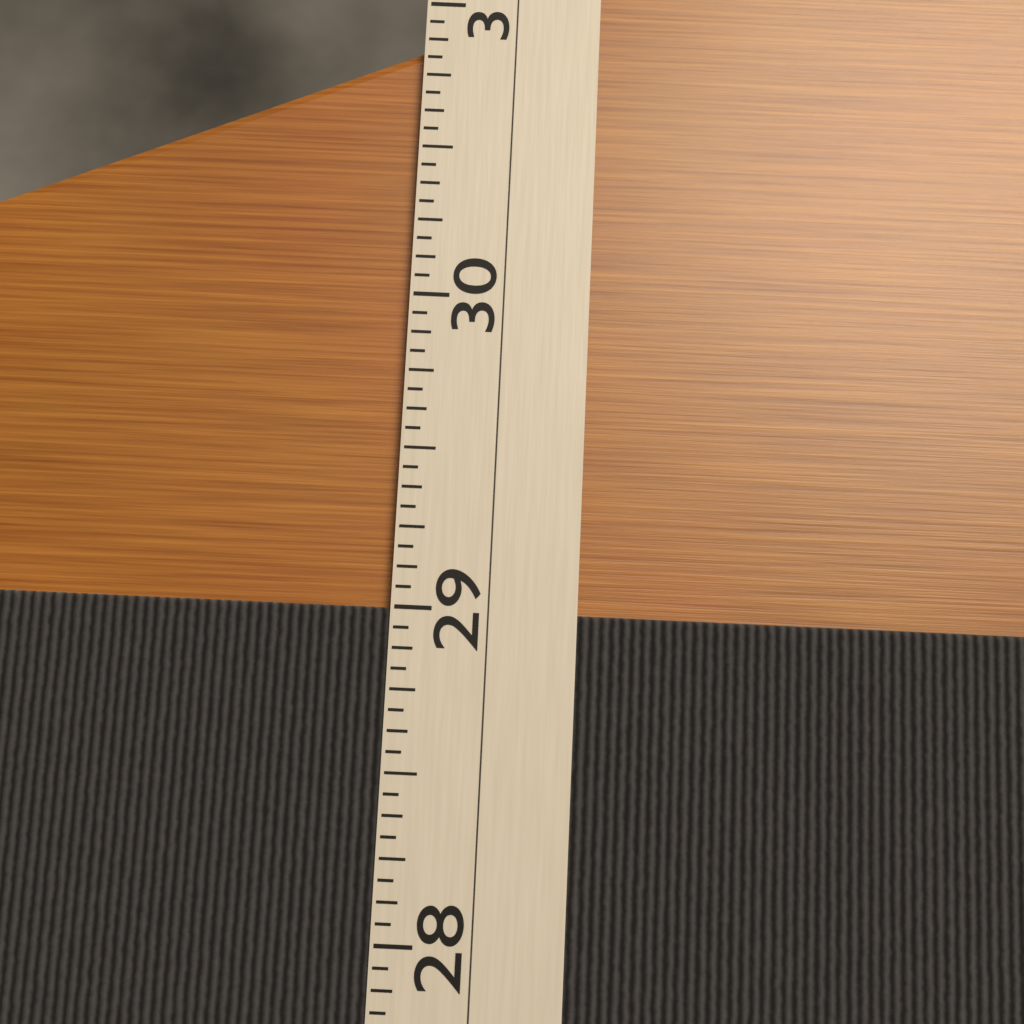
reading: 29.0000 (no unit)
